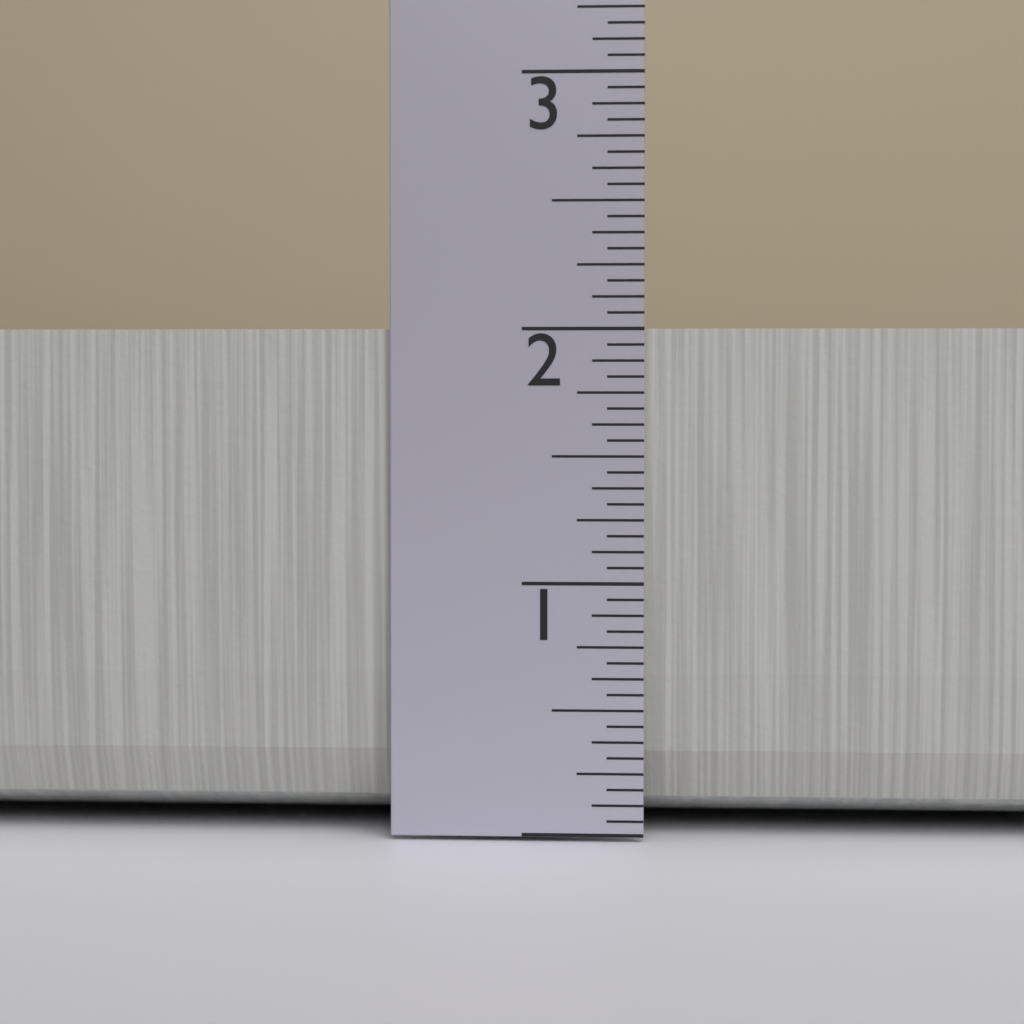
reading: 2.0000 in
